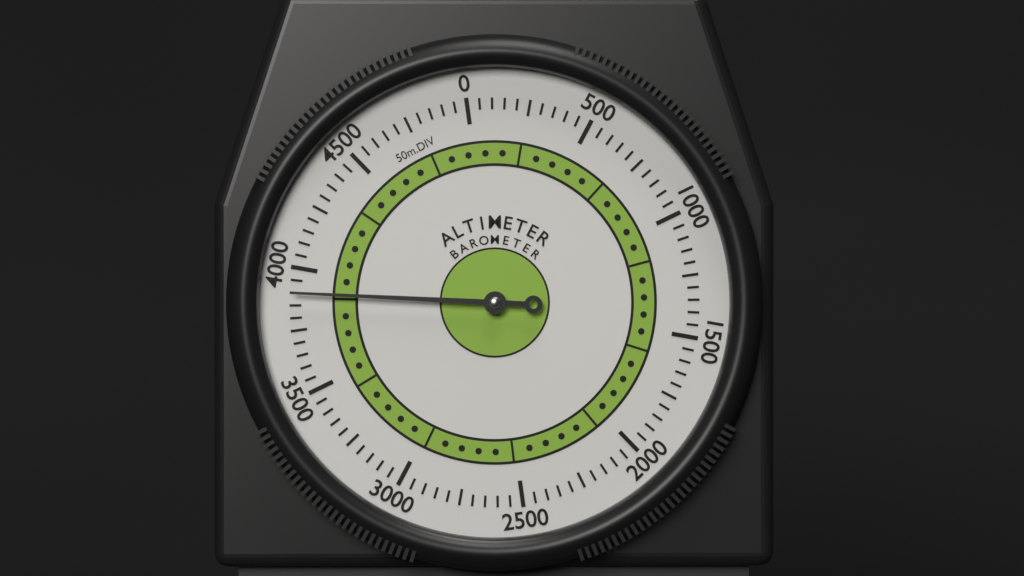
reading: 3900 m
